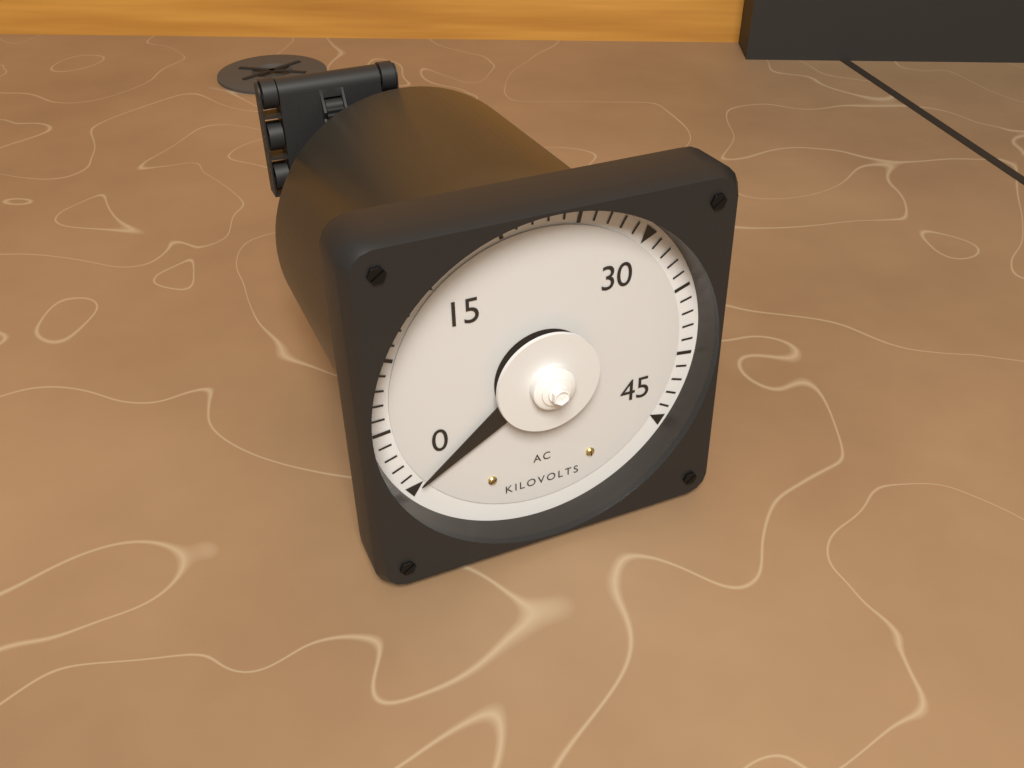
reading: 0 kV
